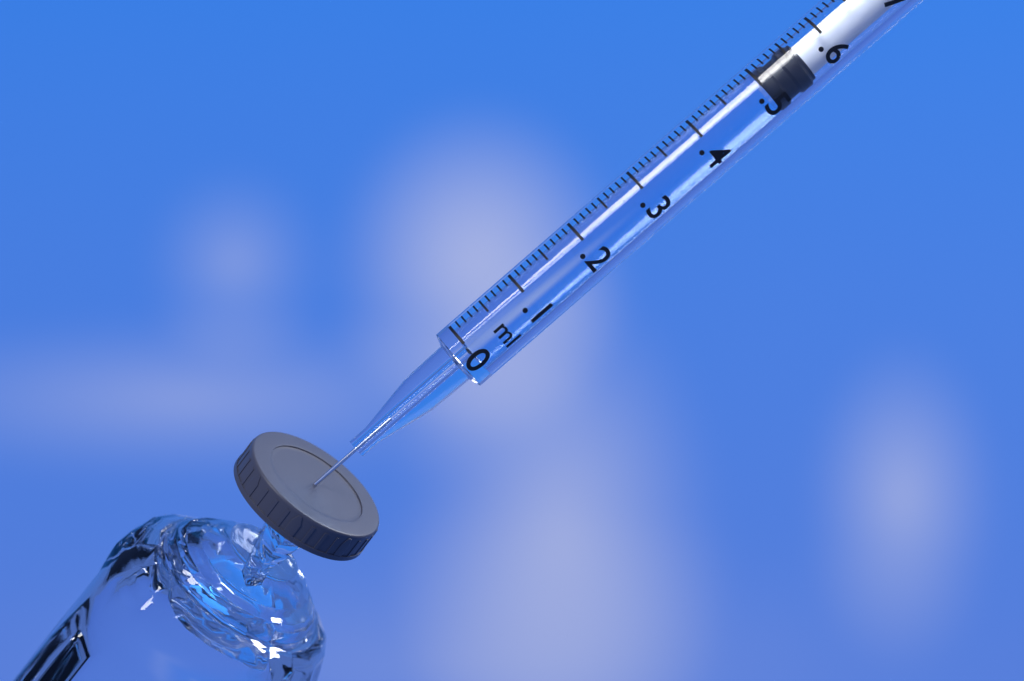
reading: 0.50 ml
